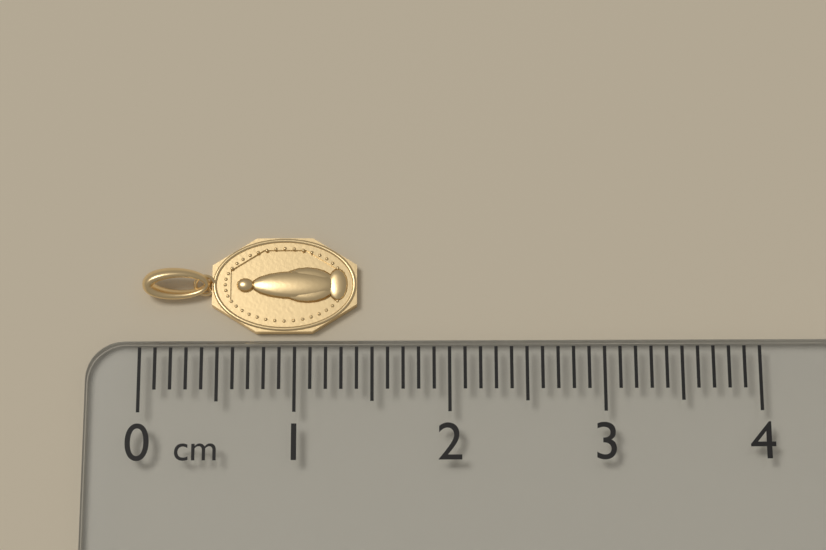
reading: 1.4 cm
